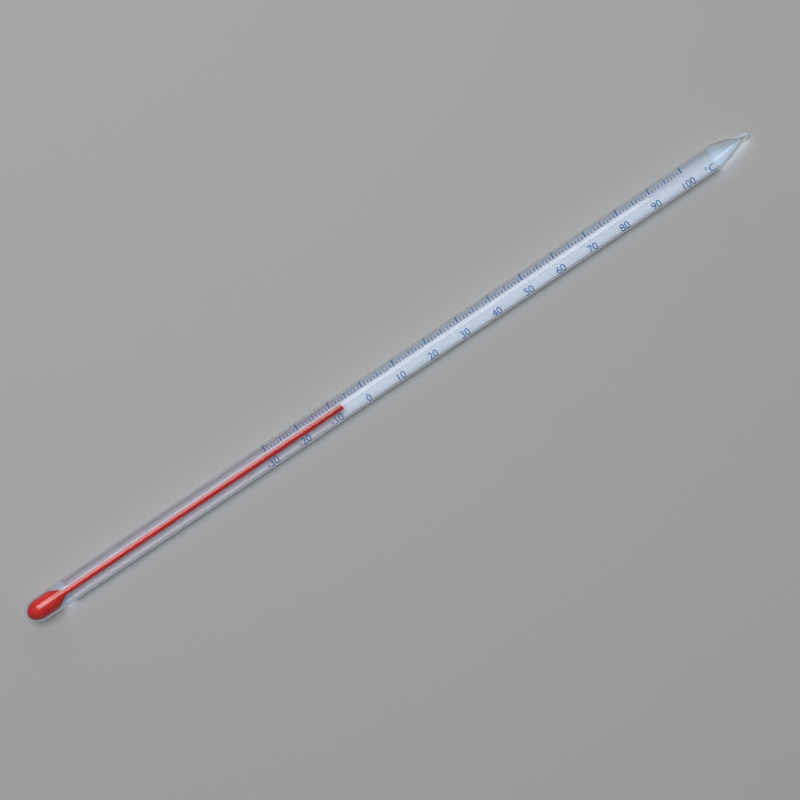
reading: -7 °C
